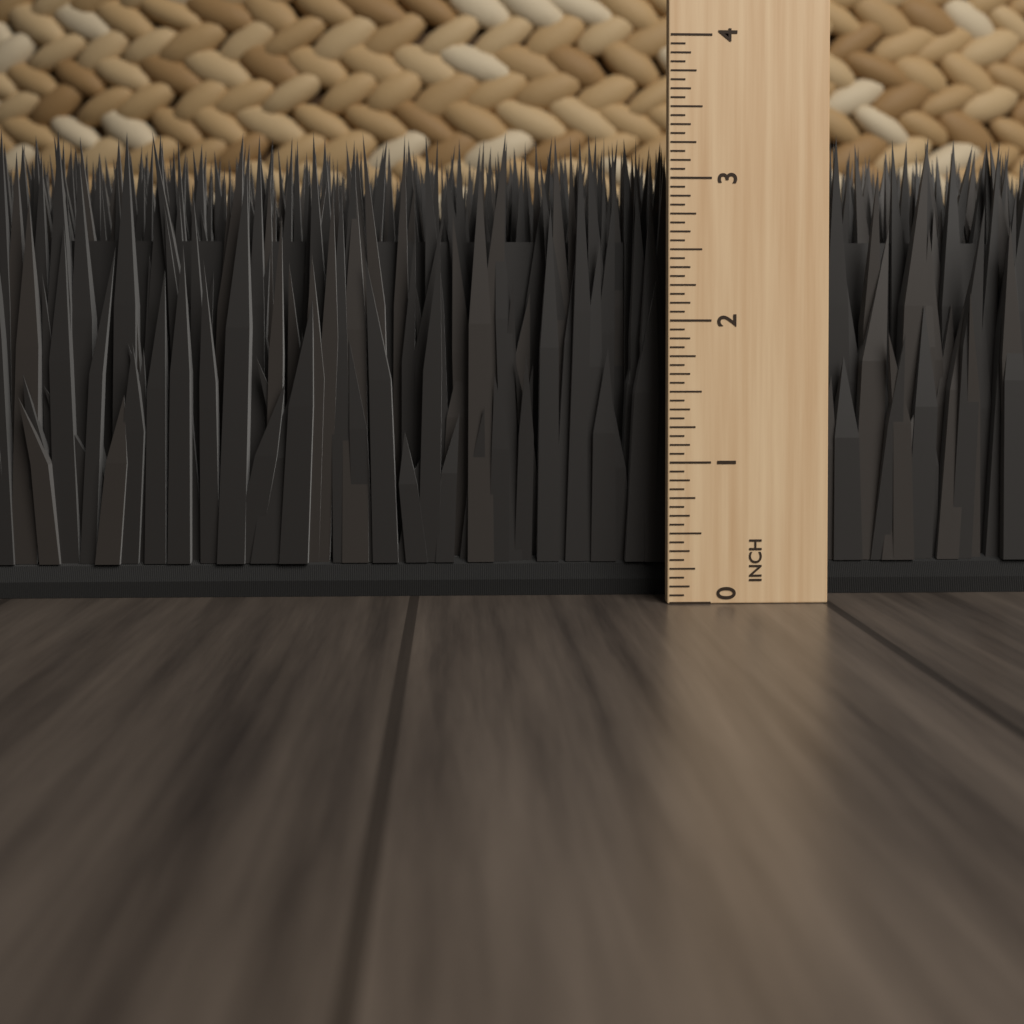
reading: 3.3750 in
